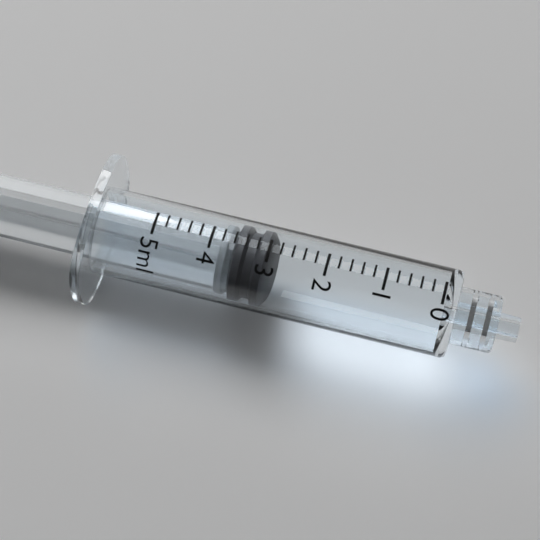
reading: 3.0 ml
